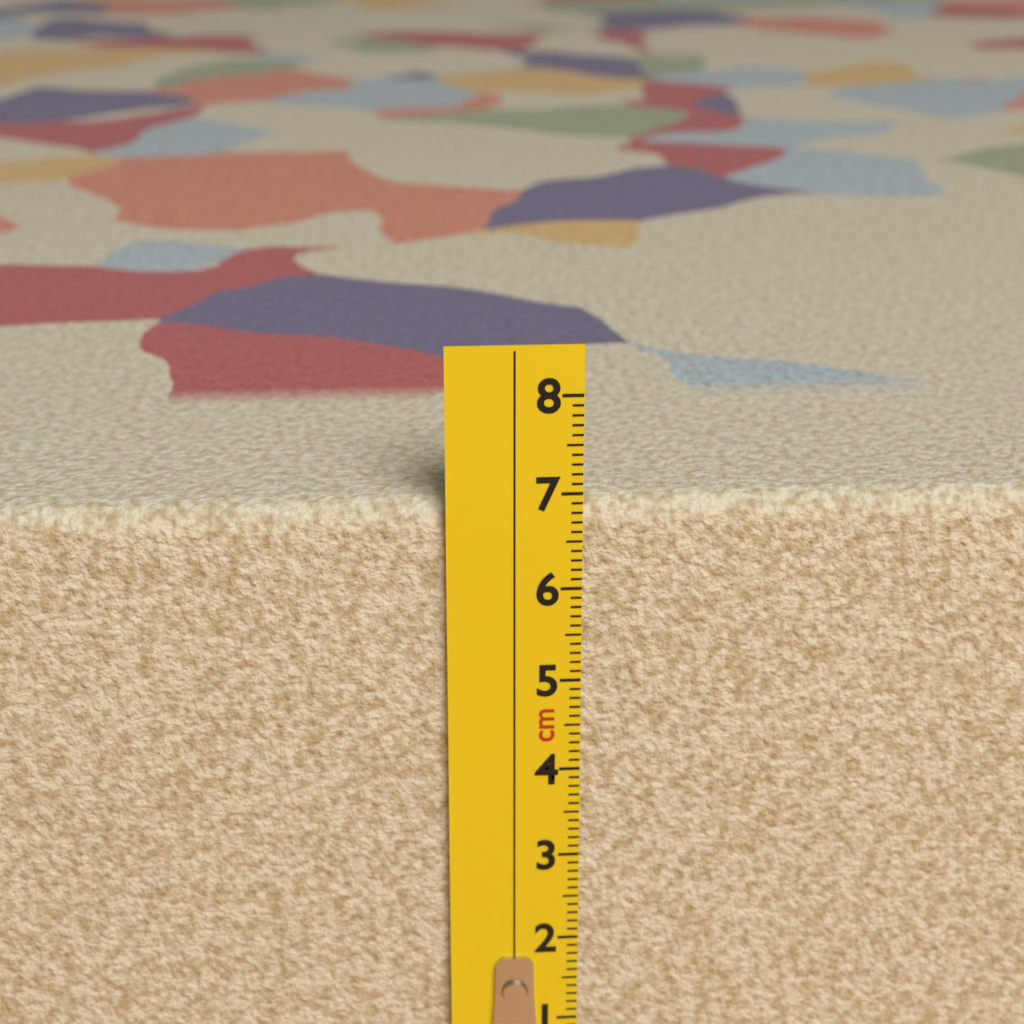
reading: 6.9 cm
